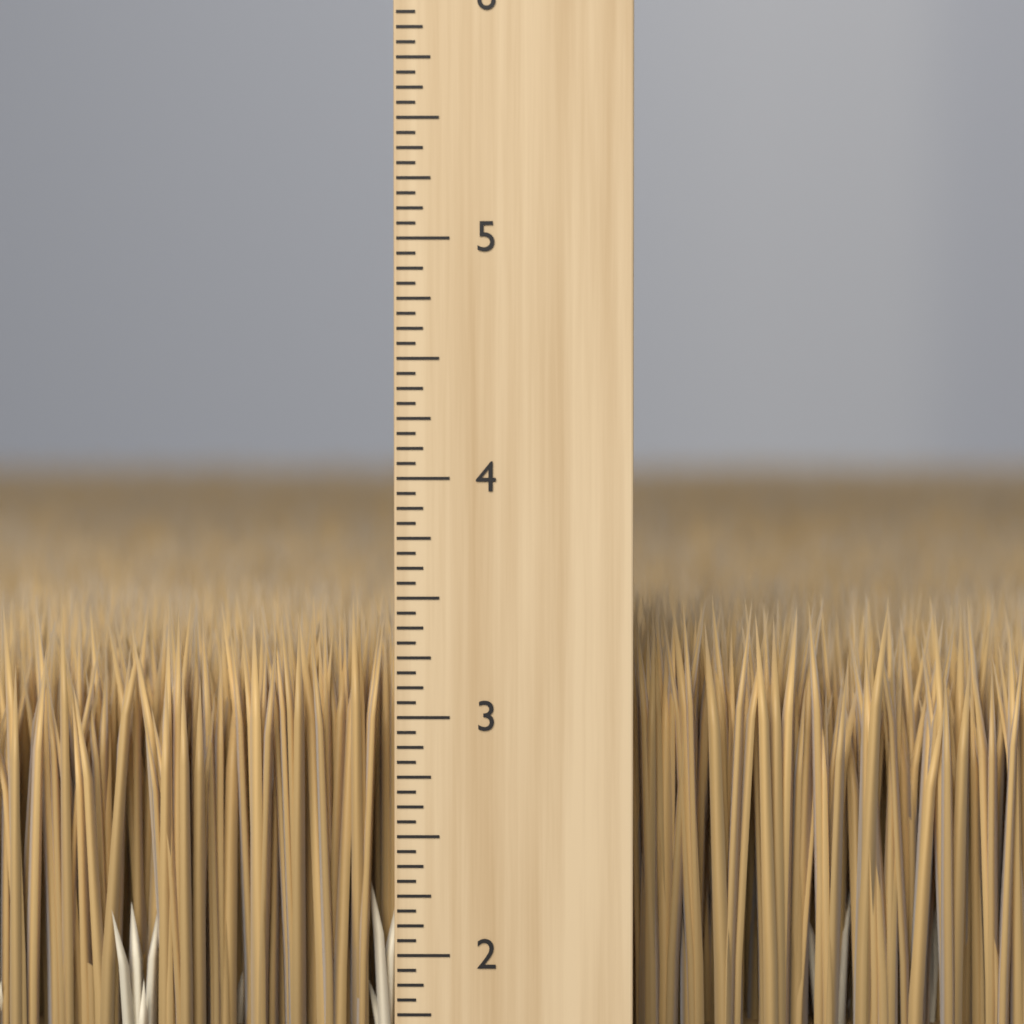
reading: 3.5000 inch
